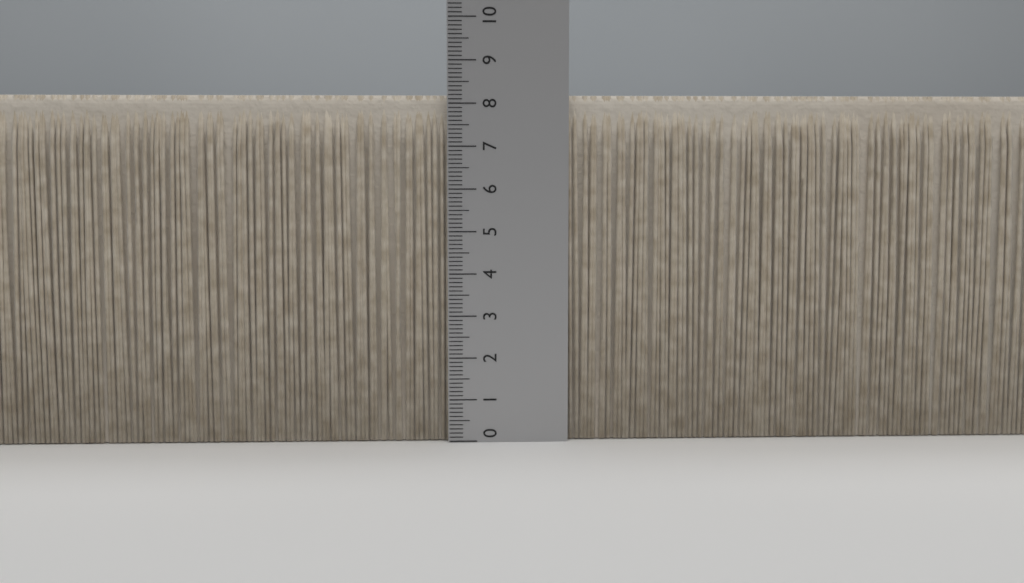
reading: 8.2 (no unit)
